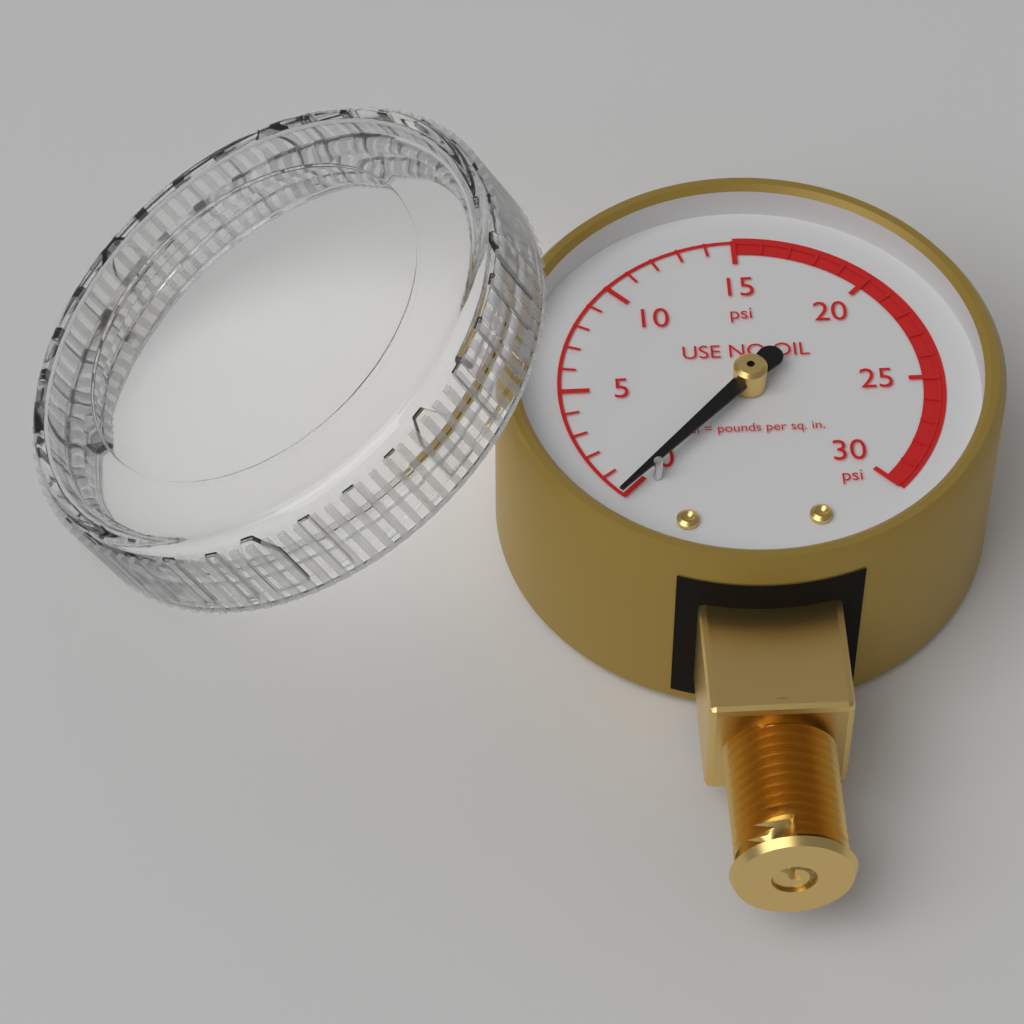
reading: 0 psi
